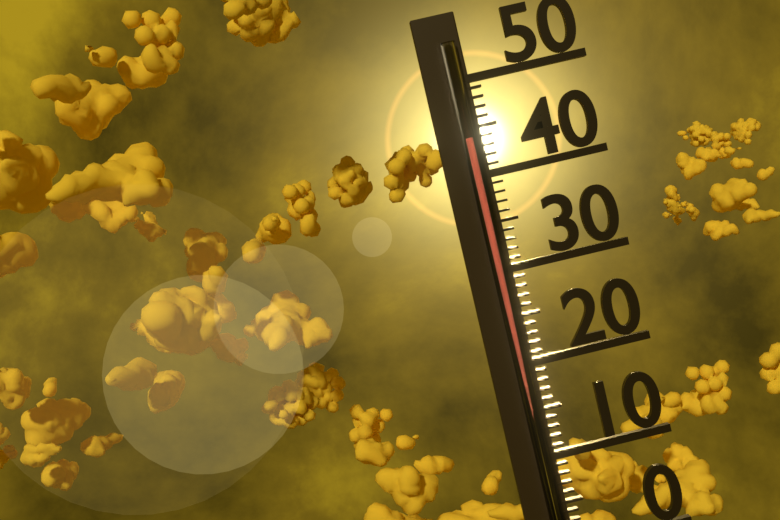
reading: 44 (no unit)
